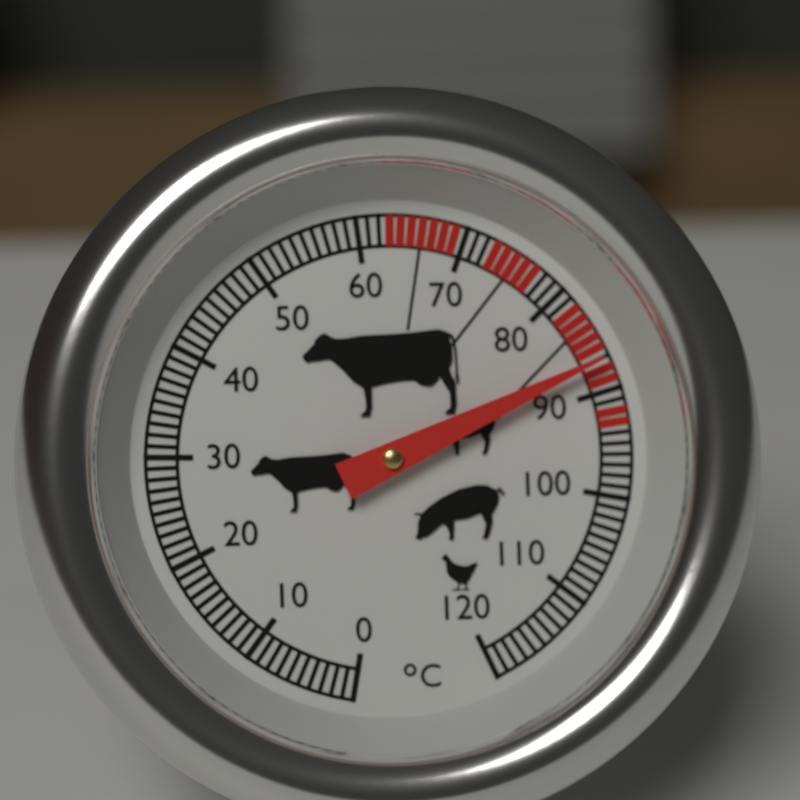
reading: 87 °C
